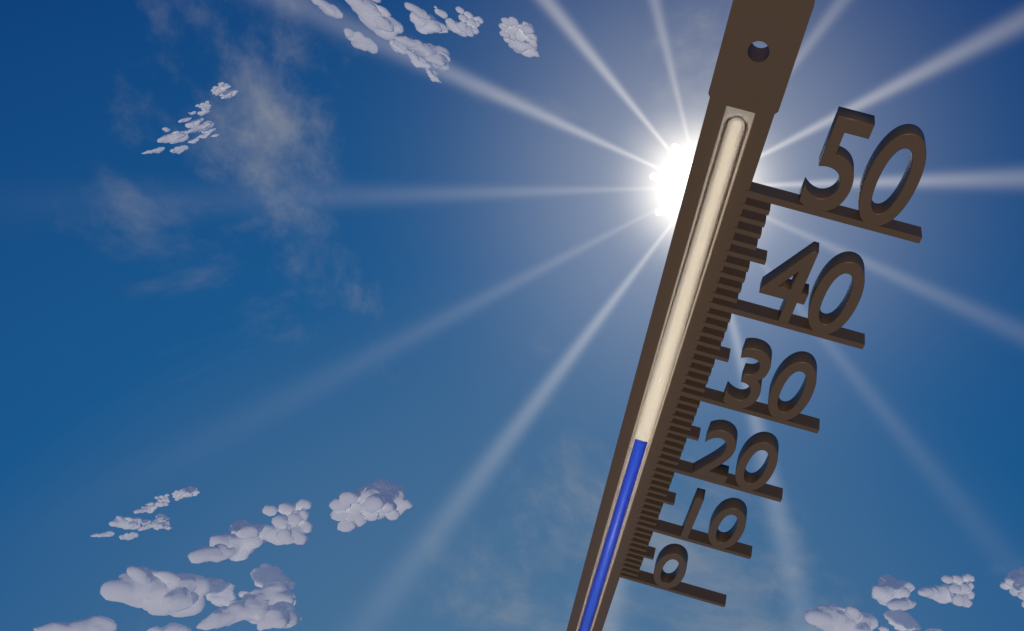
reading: 23 (no unit)
